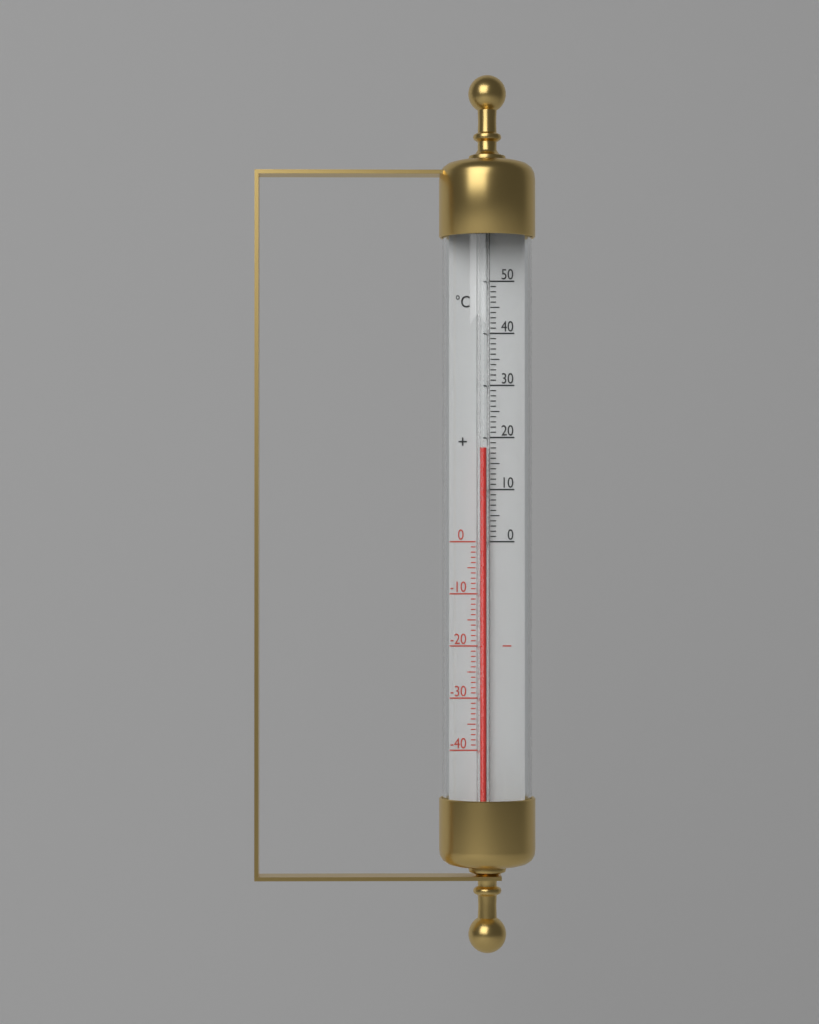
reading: 18 °C
